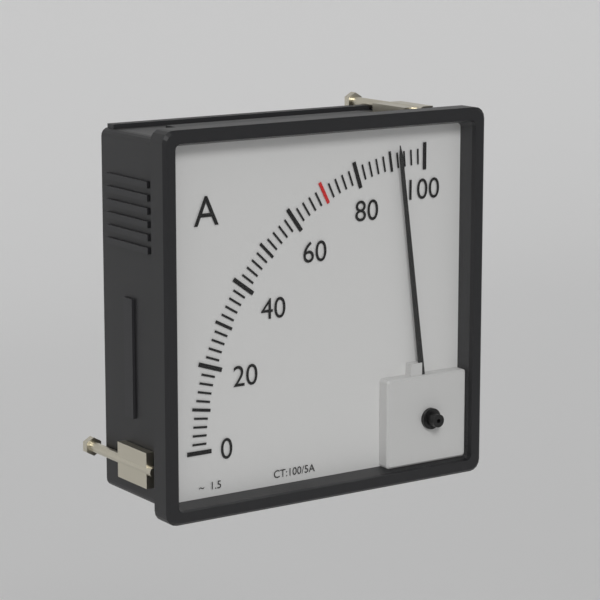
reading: 92 A
